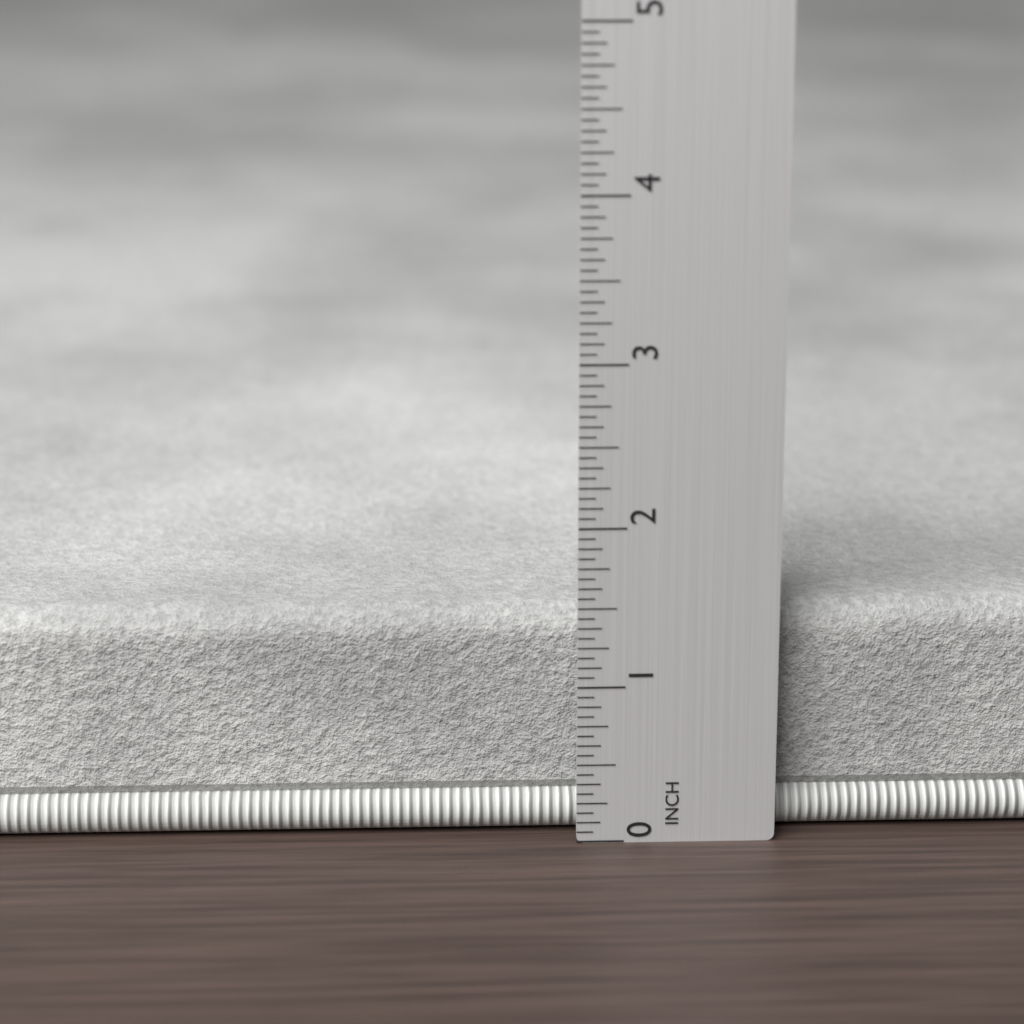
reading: 1.4375 in
